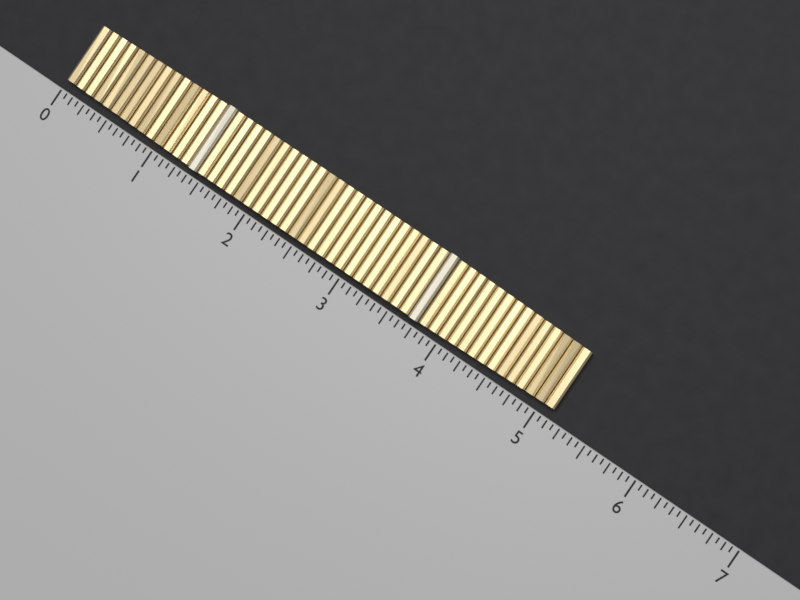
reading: 5.1250 (no unit)
